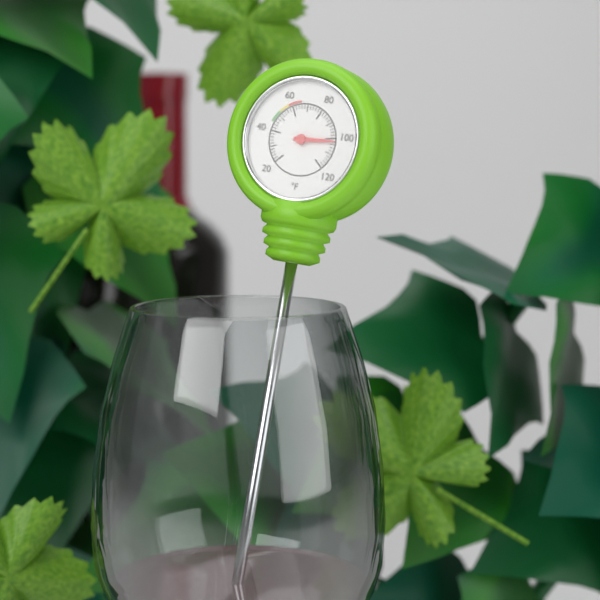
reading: 102 °F
